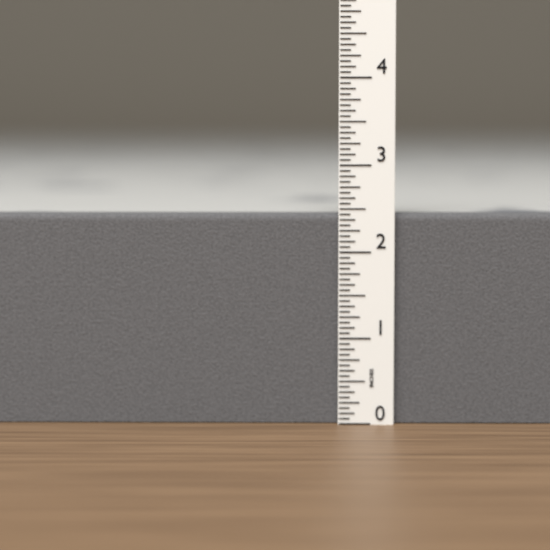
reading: 2.4375 in
